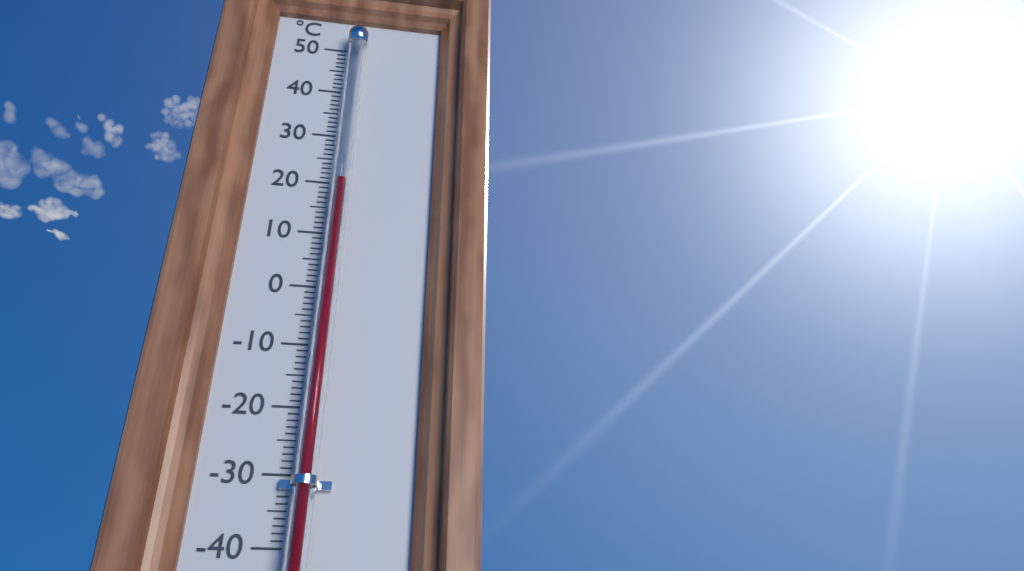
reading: 19 °C
